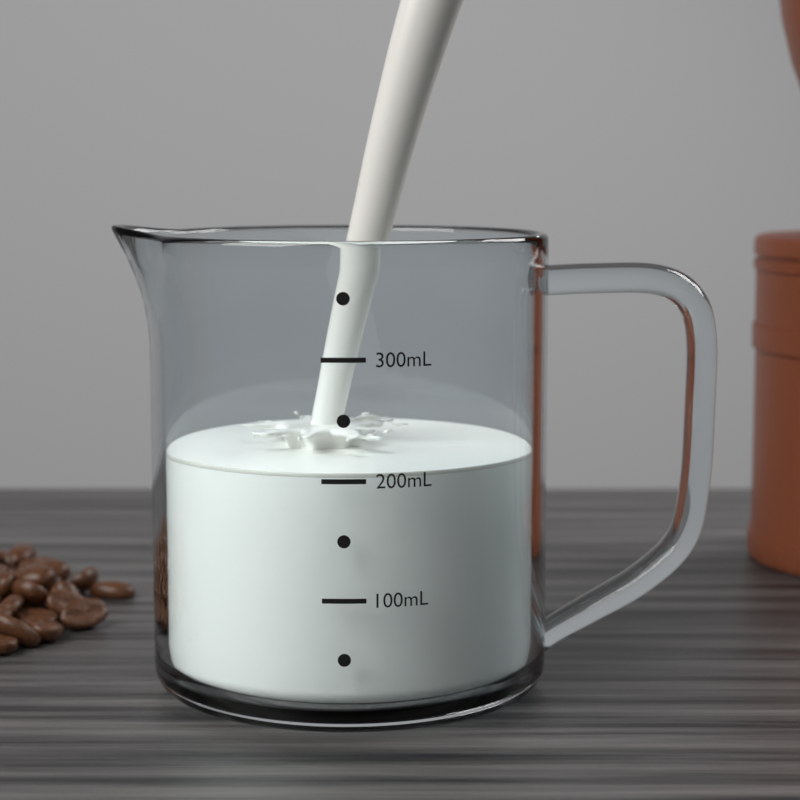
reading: 205 mL
